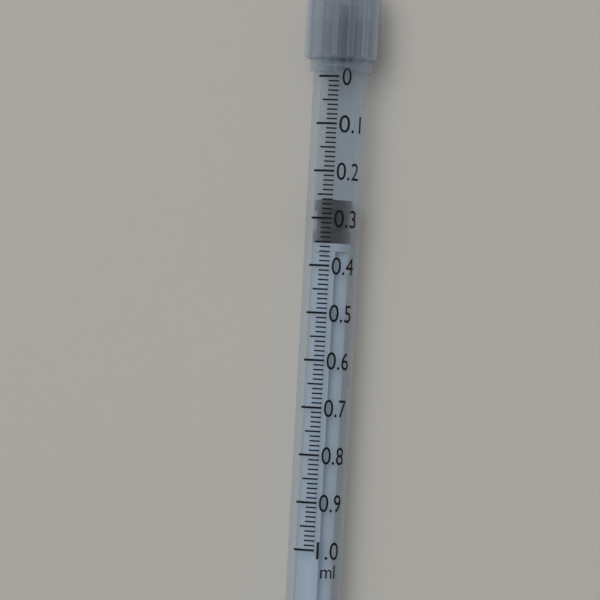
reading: 0.26 ml
